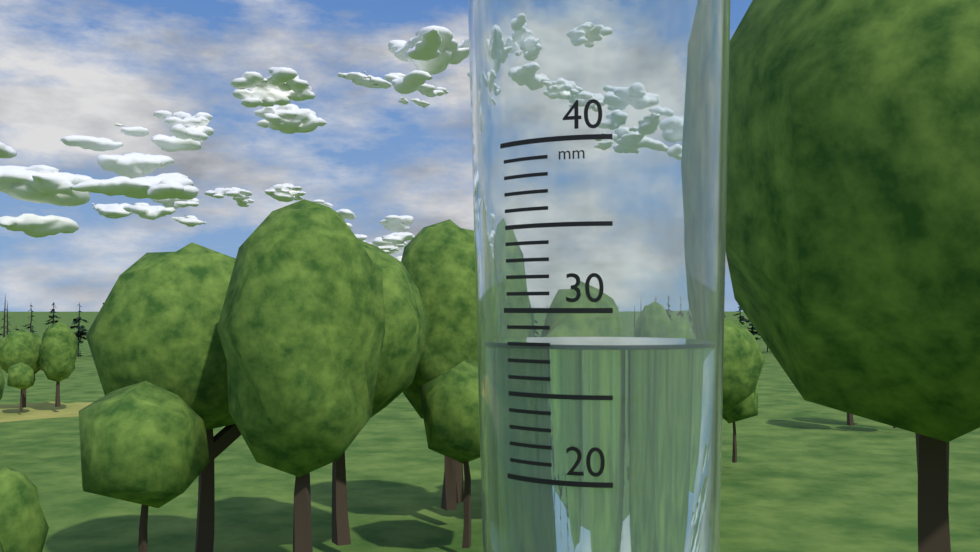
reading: 28 mm
